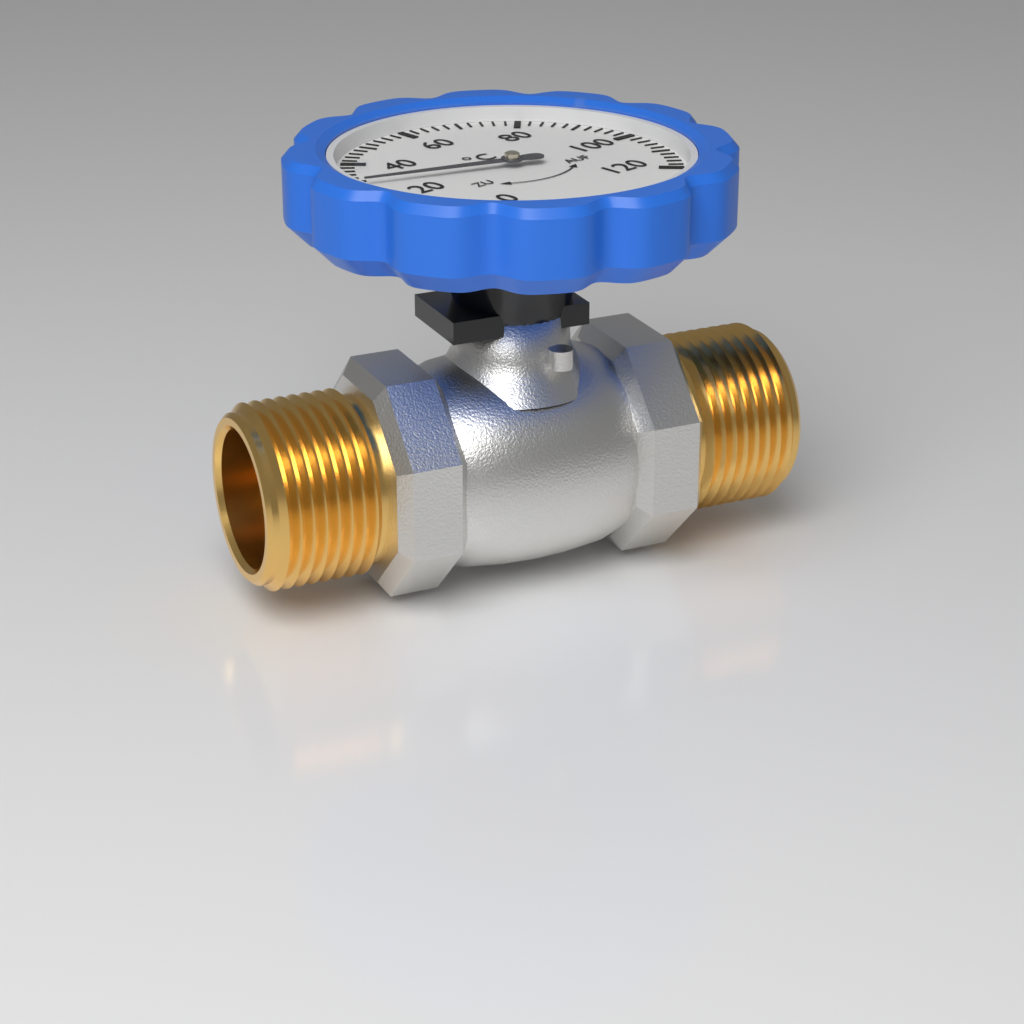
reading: 28 °C
